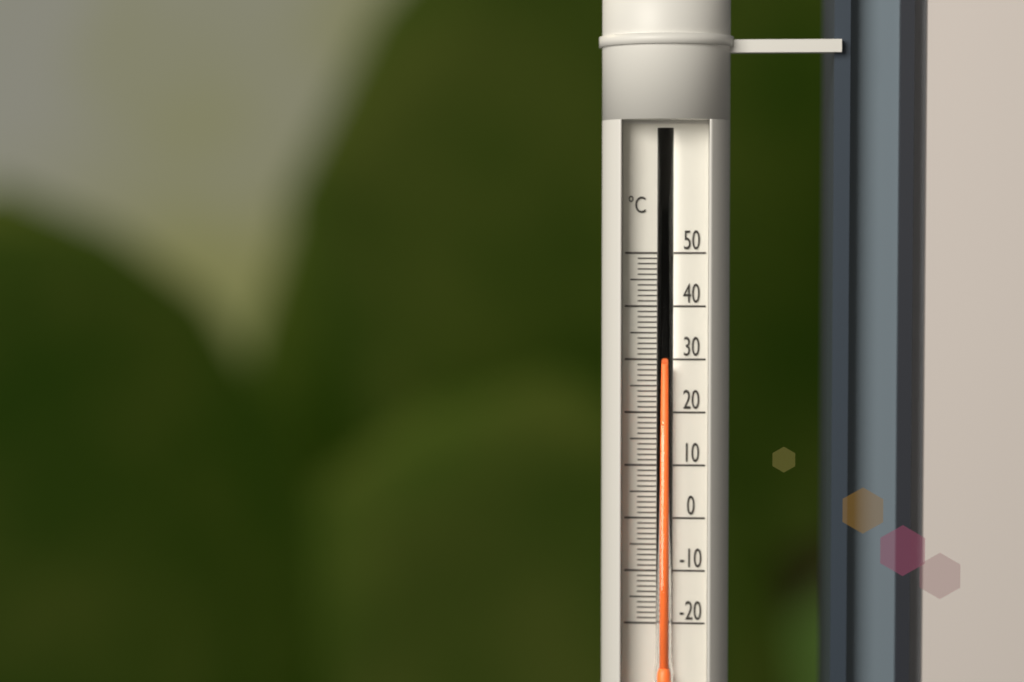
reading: 29 °C
